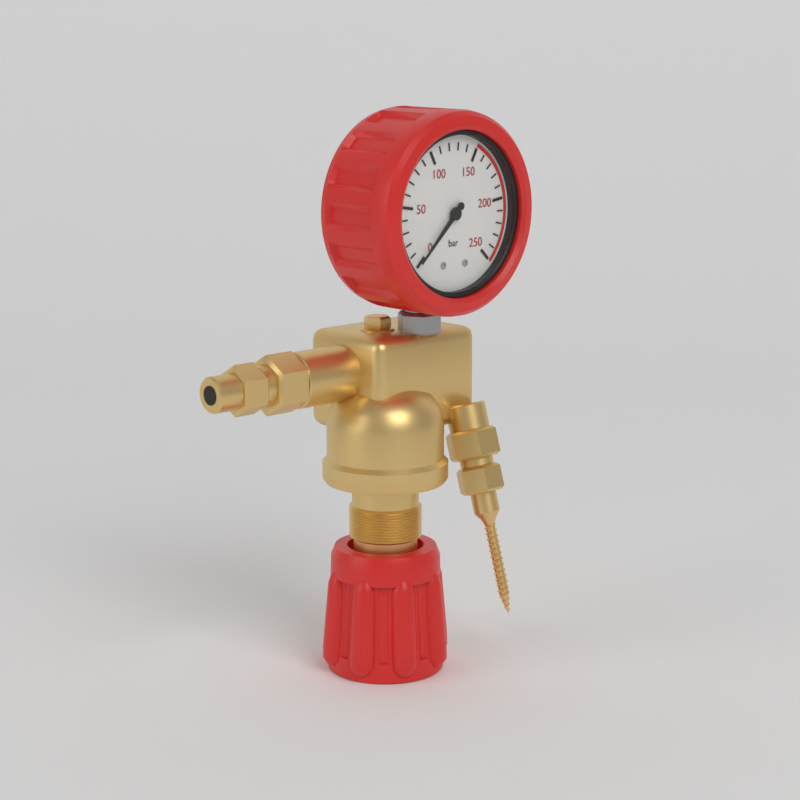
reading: 0 bar
